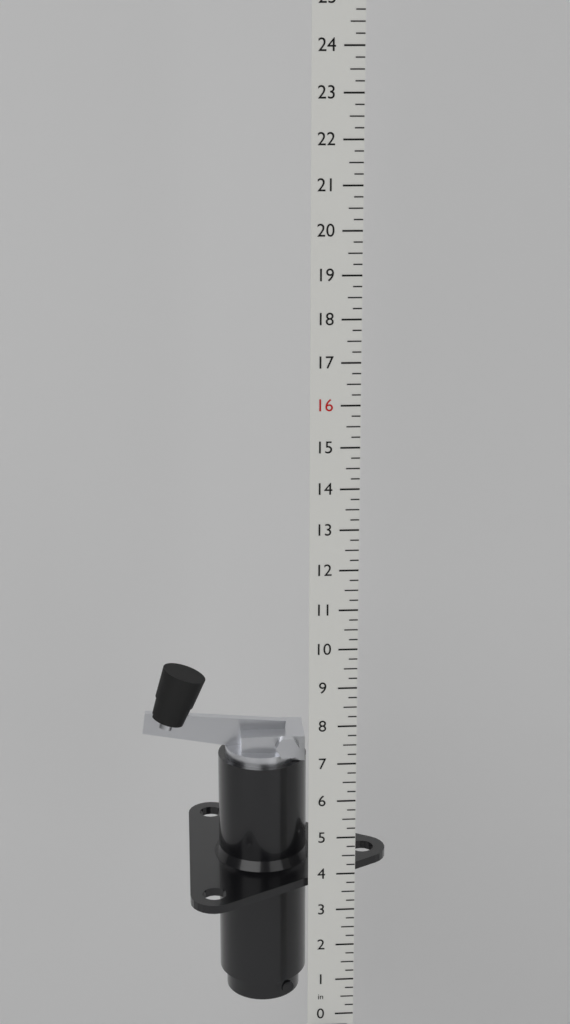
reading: 9.00 in
